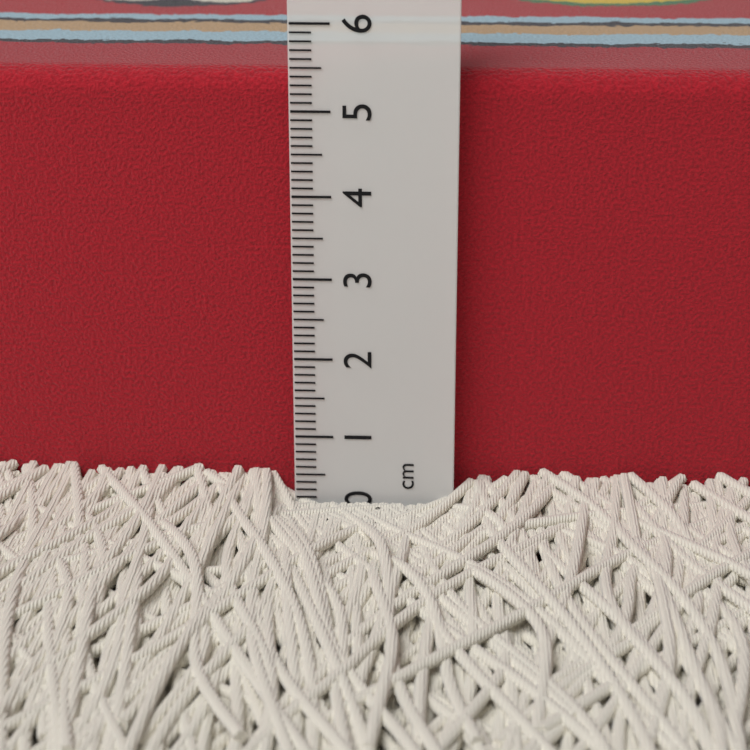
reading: 5.4 cm
